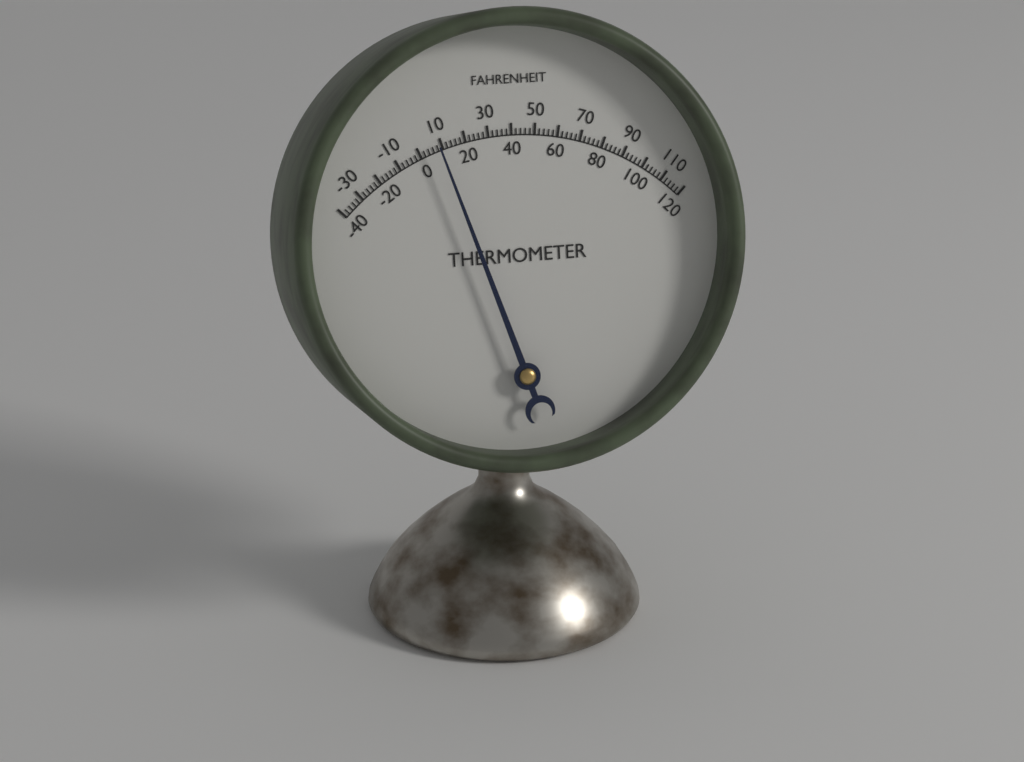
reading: 8 °F
